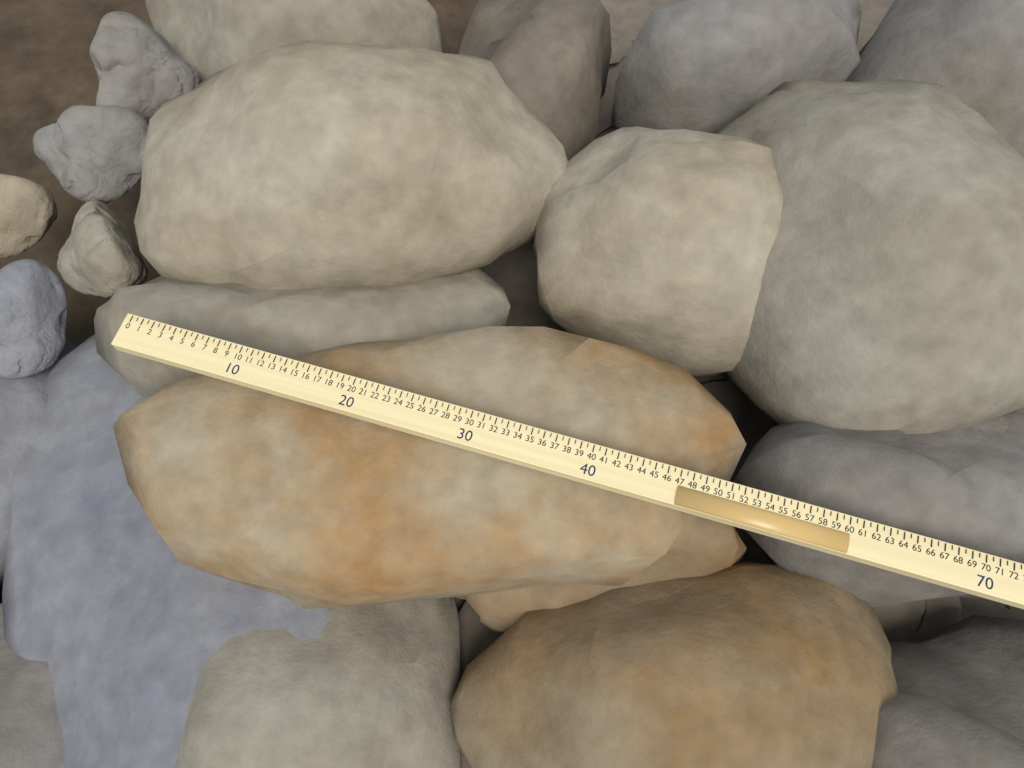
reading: 52.5 (no unit)
